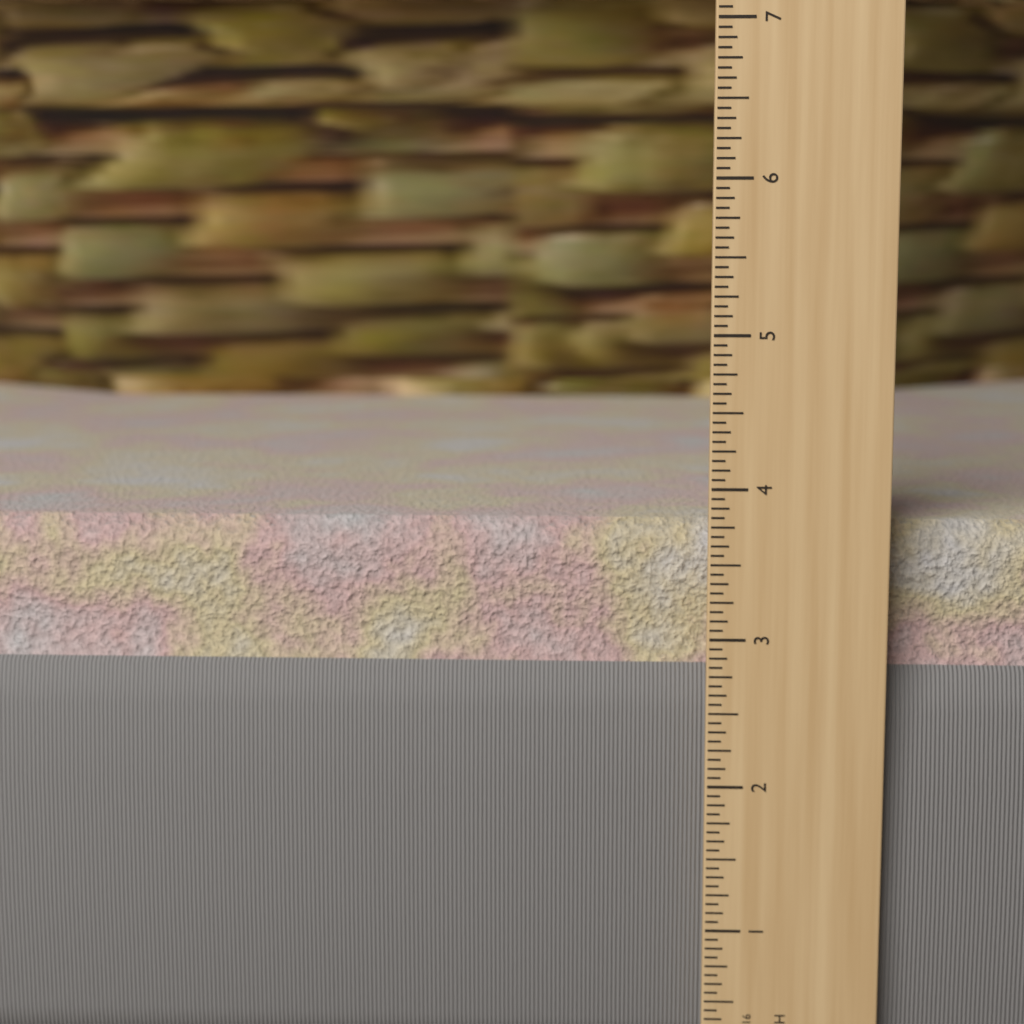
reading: 3.7500 in
